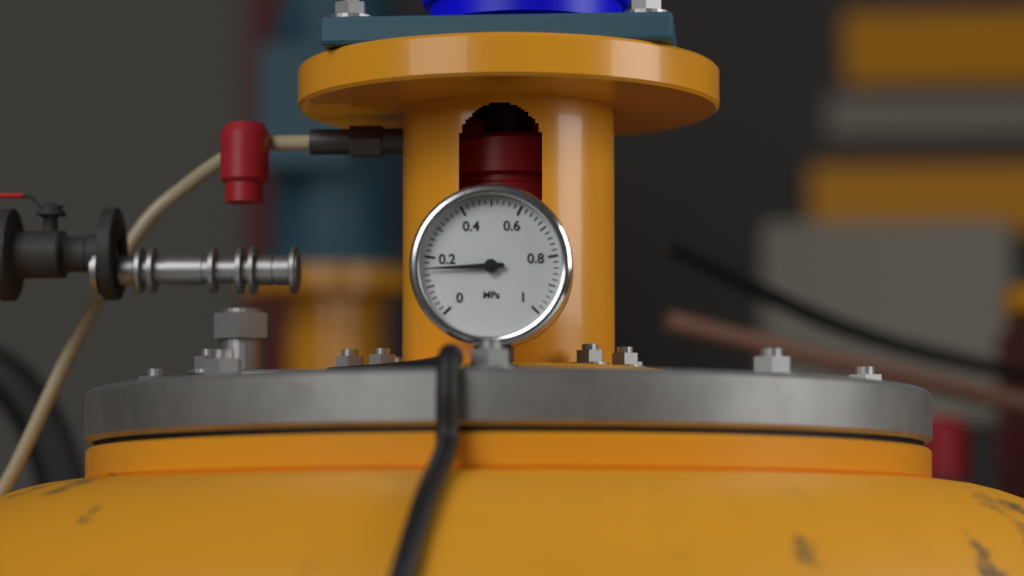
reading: 0.16 MPa
